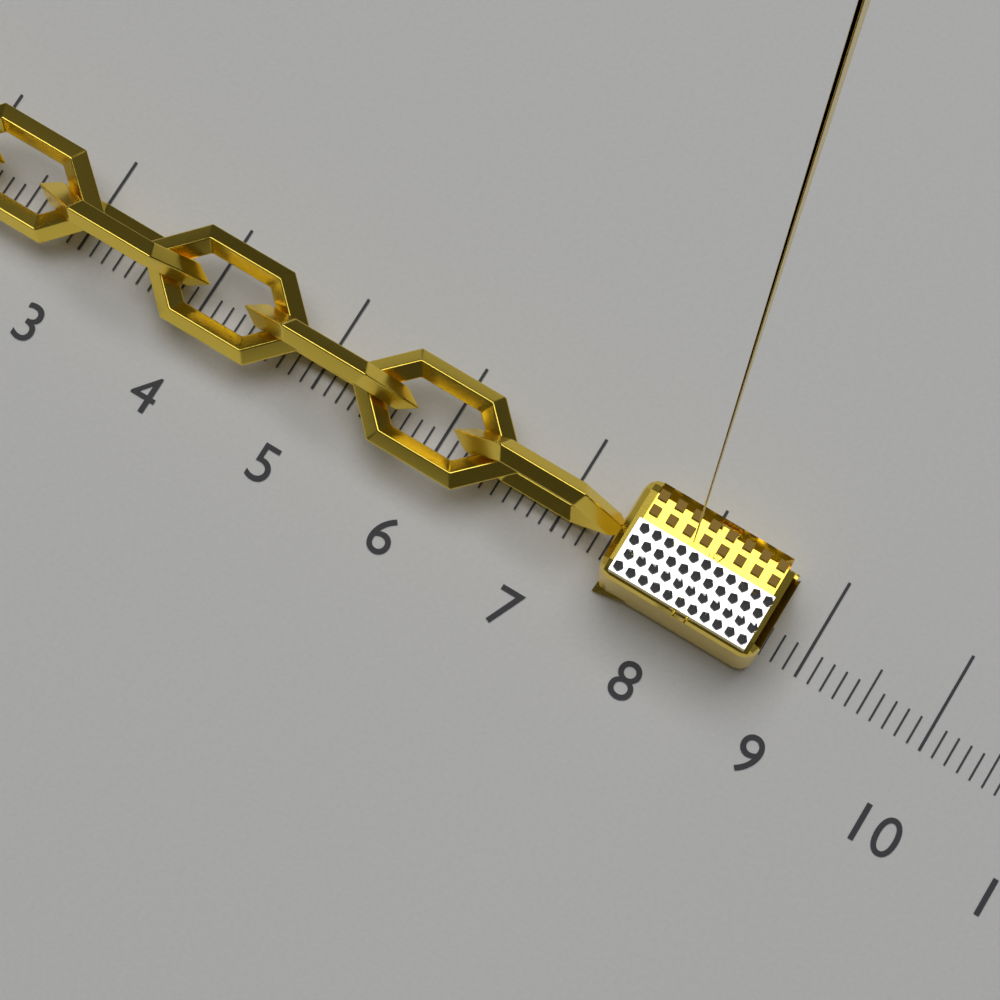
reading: 8.7 (no unit)
